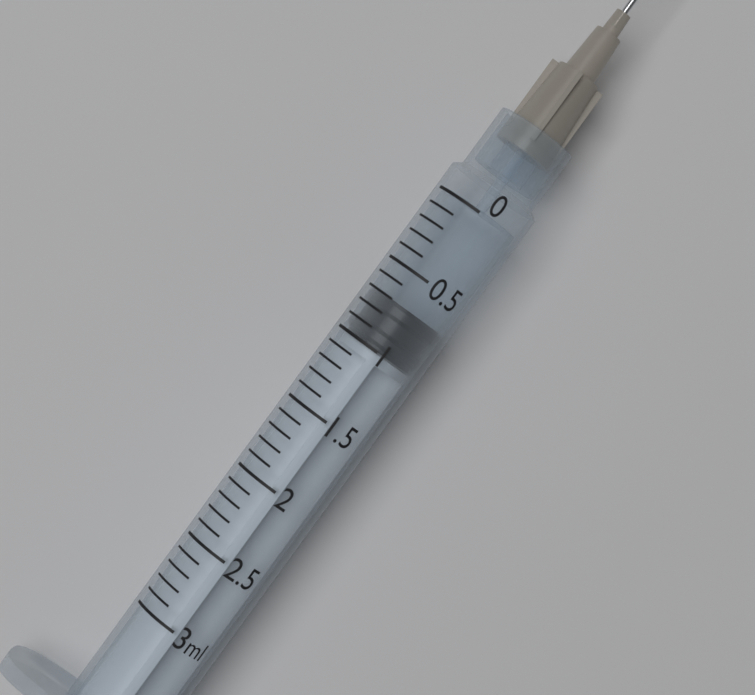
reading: 0.7 ml
